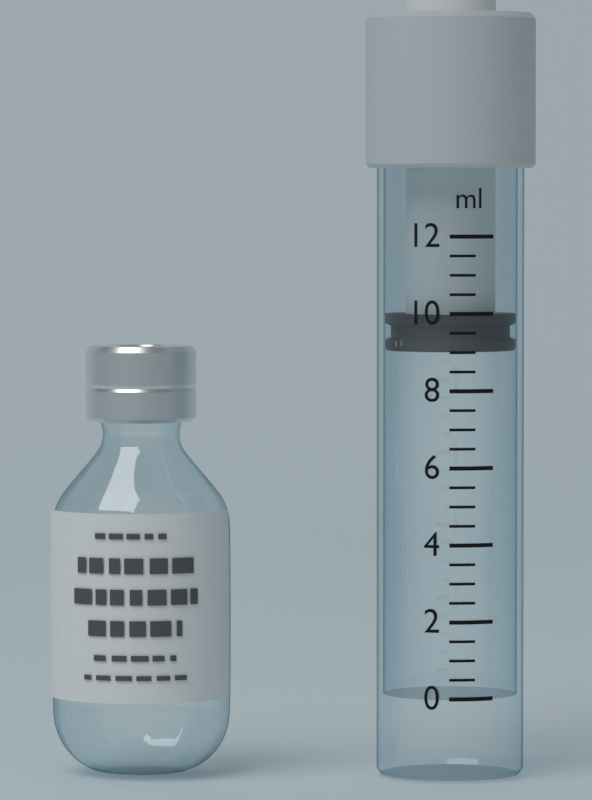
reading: 9.0 ml
